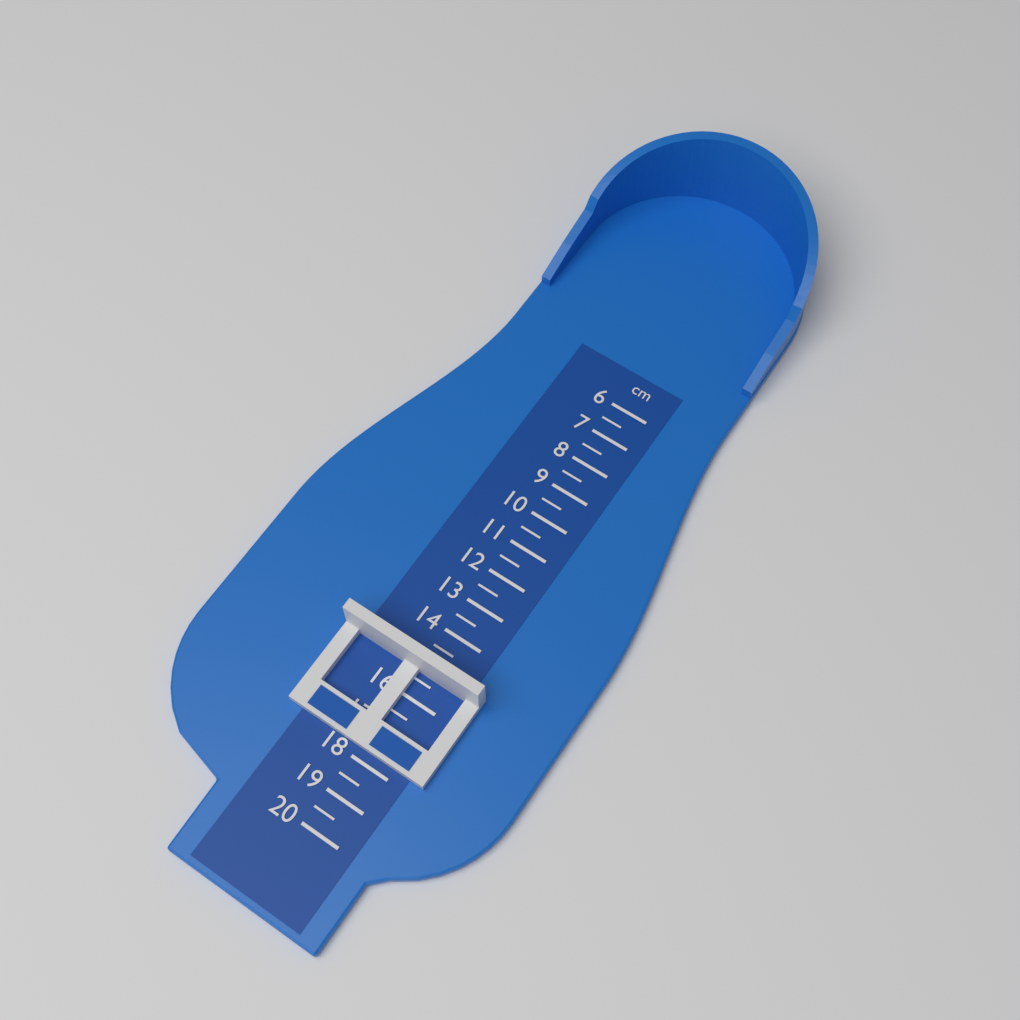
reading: 15.0 cm
